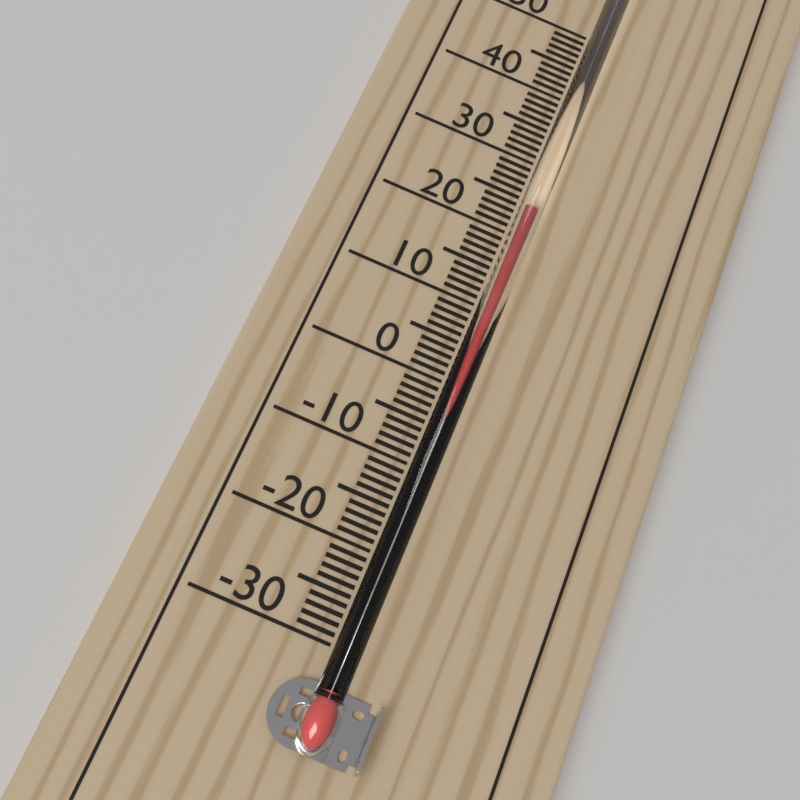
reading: 23 °C
